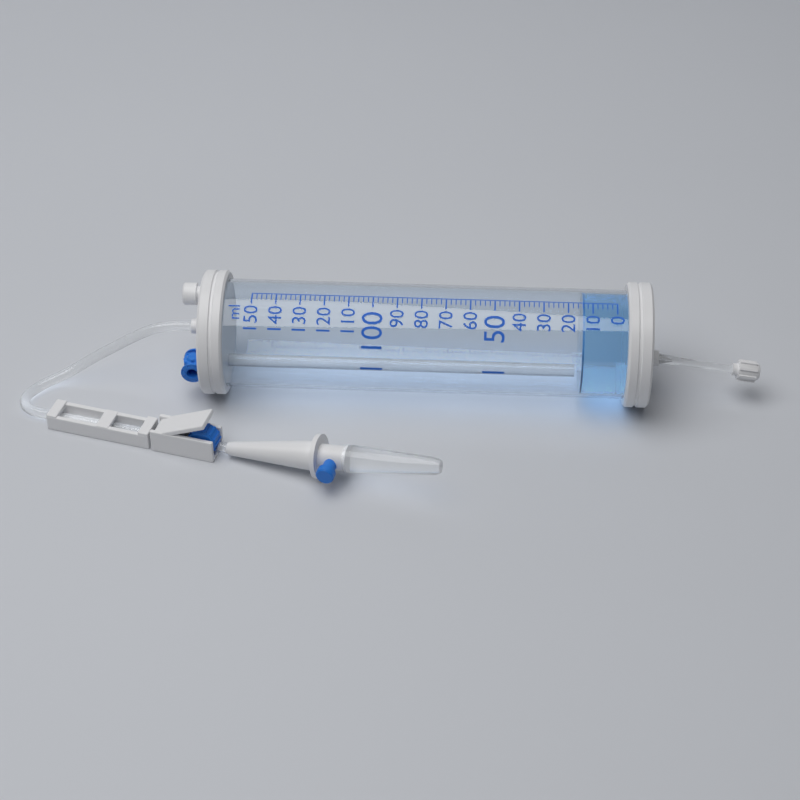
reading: 14 ml
